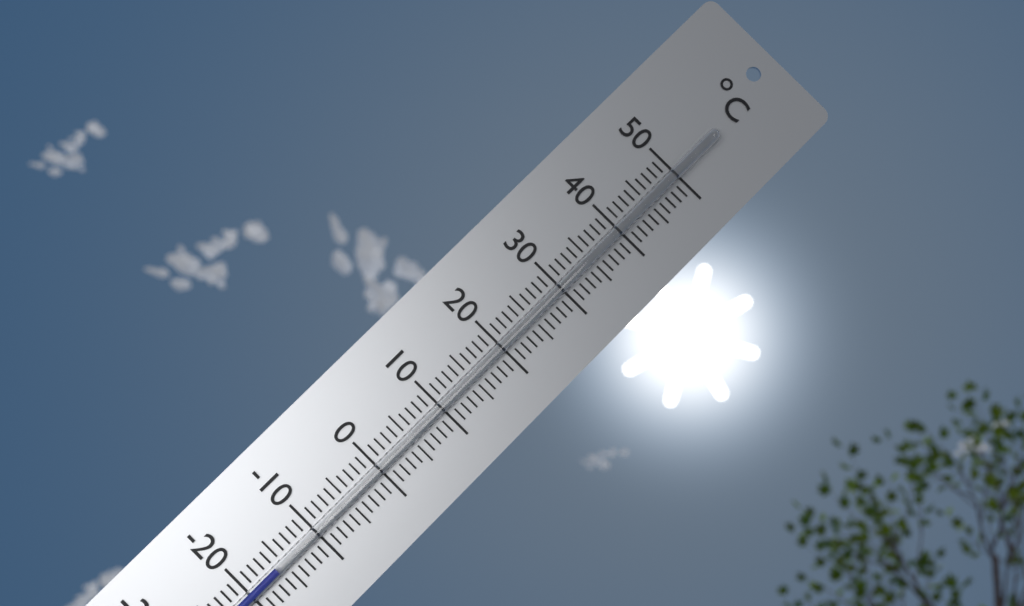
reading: -16 °C
